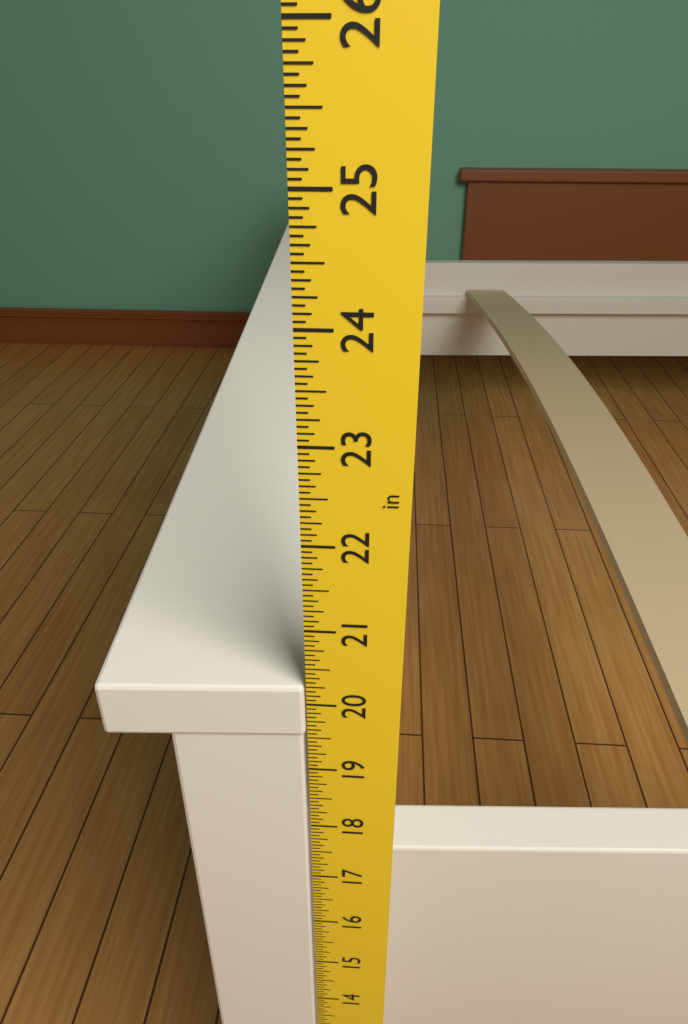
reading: 20.2500 in
